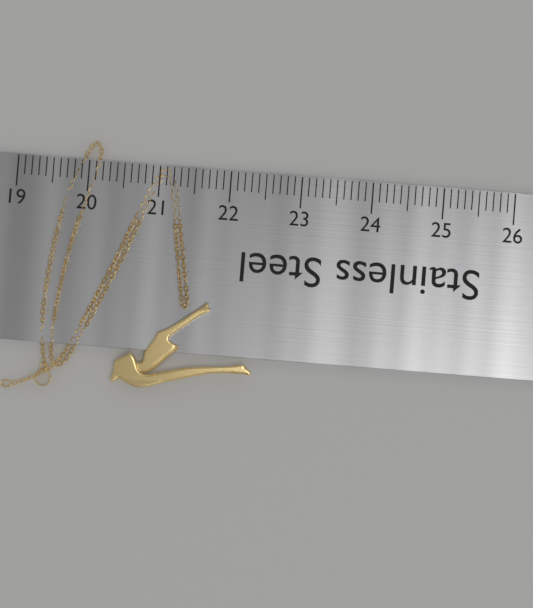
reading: 22.5 (no unit)
